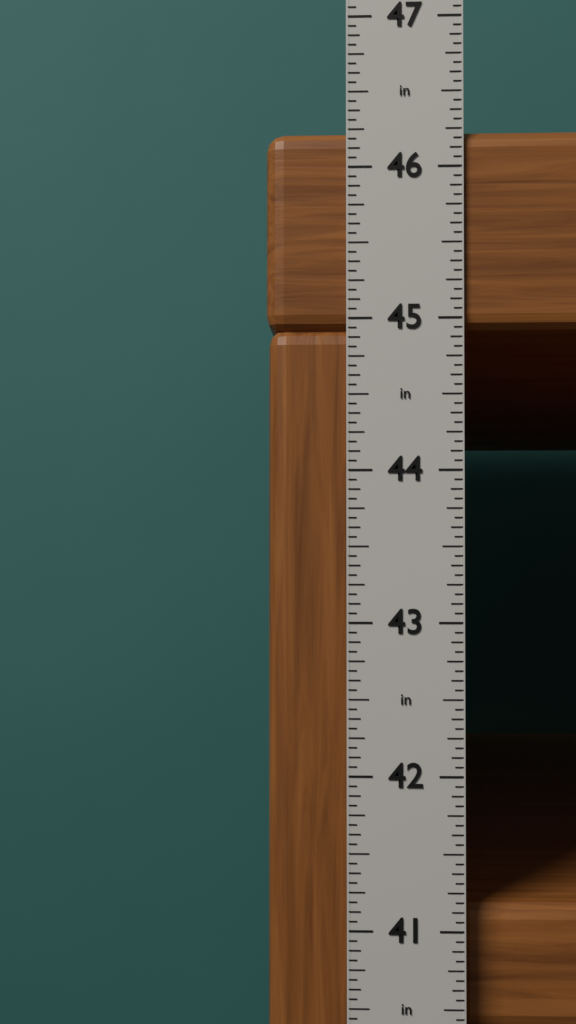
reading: 46.2500 in
